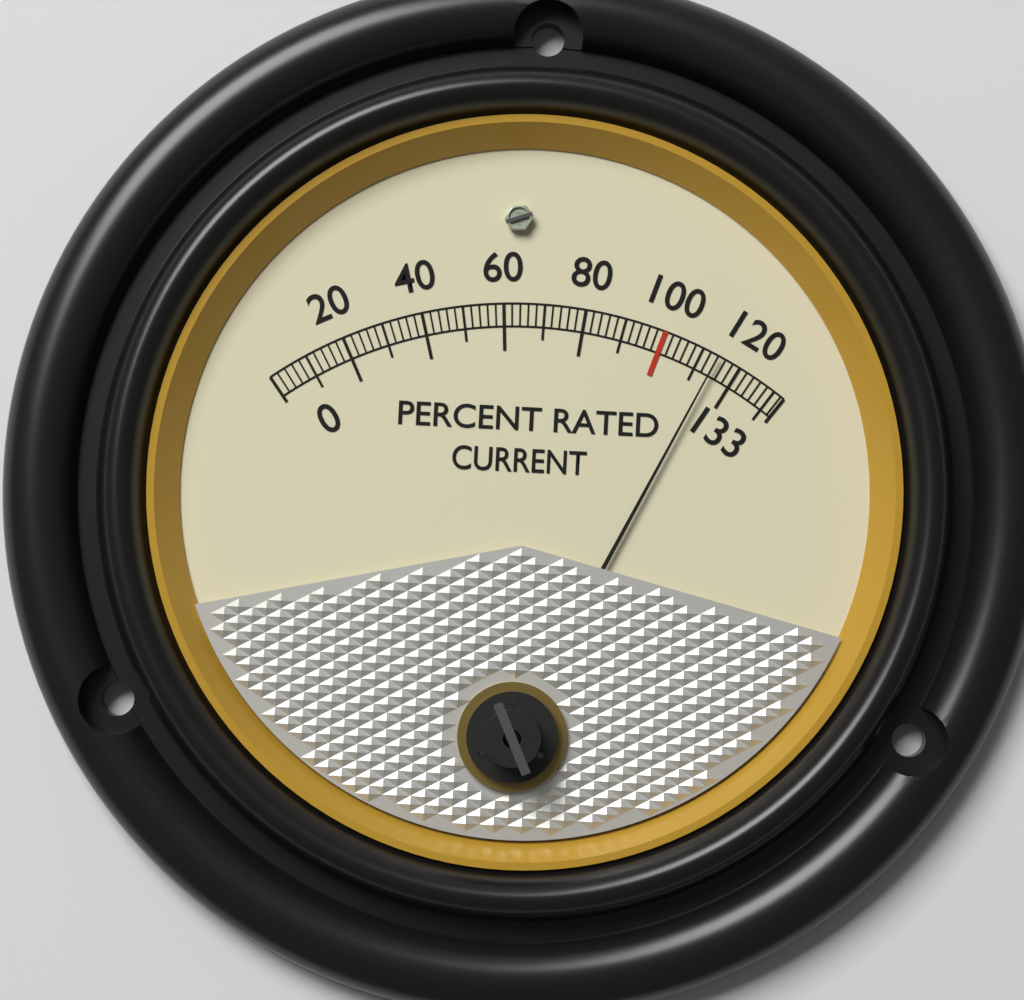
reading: 114 %
